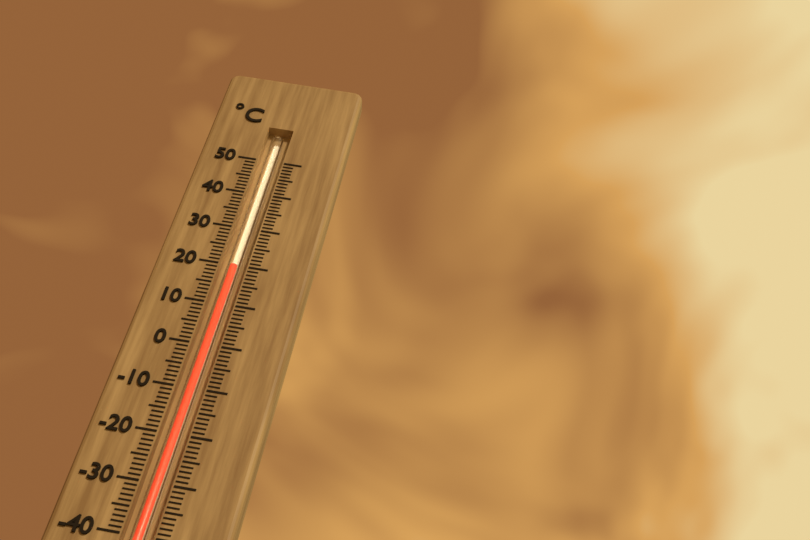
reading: 20 °C
